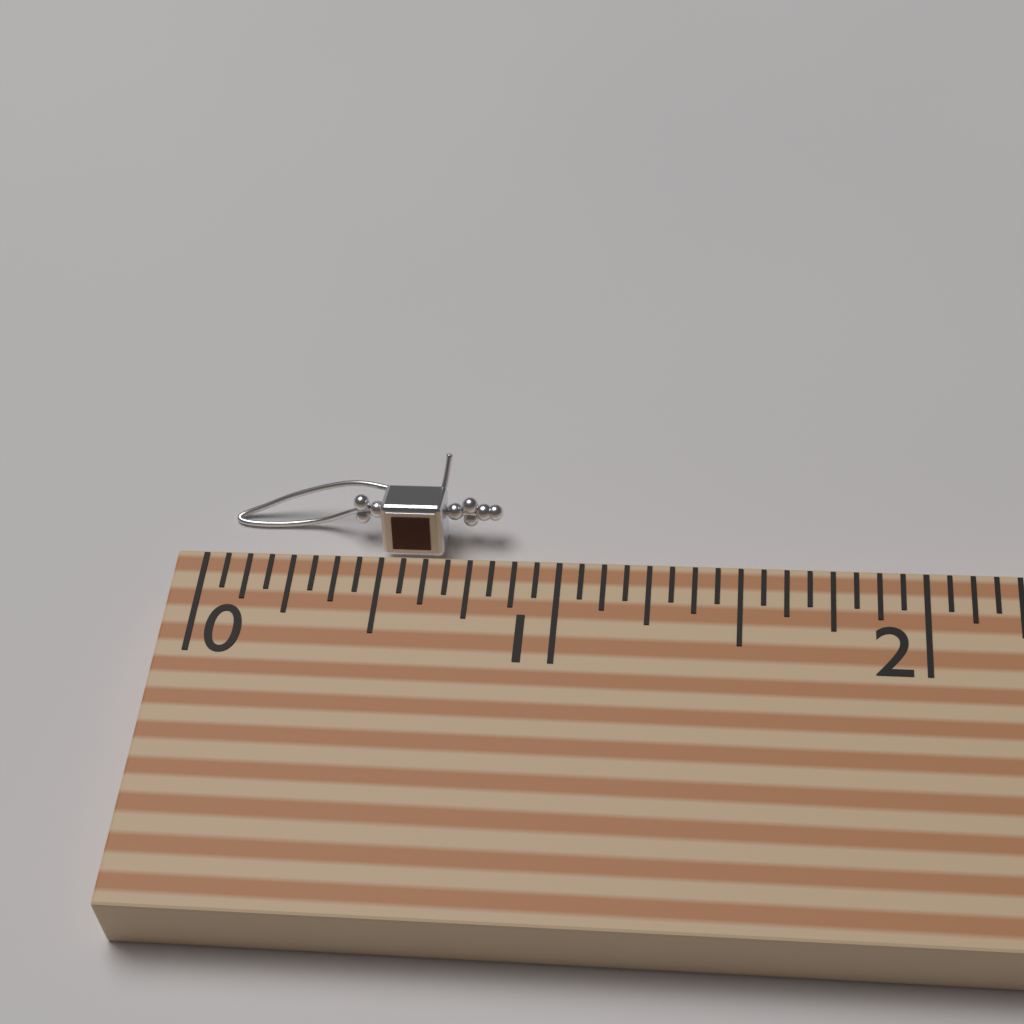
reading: 0.8125 (no unit)
